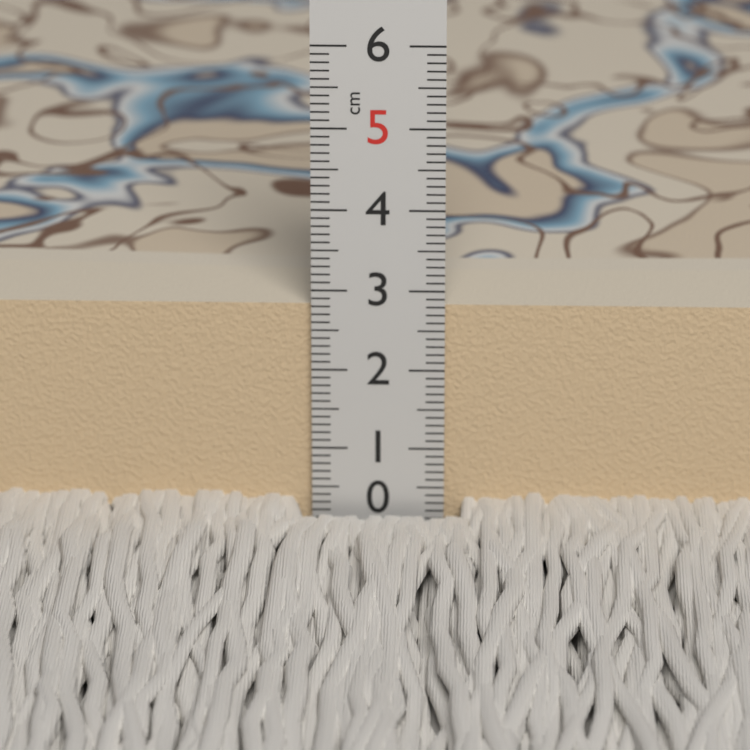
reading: 2.8 cm
